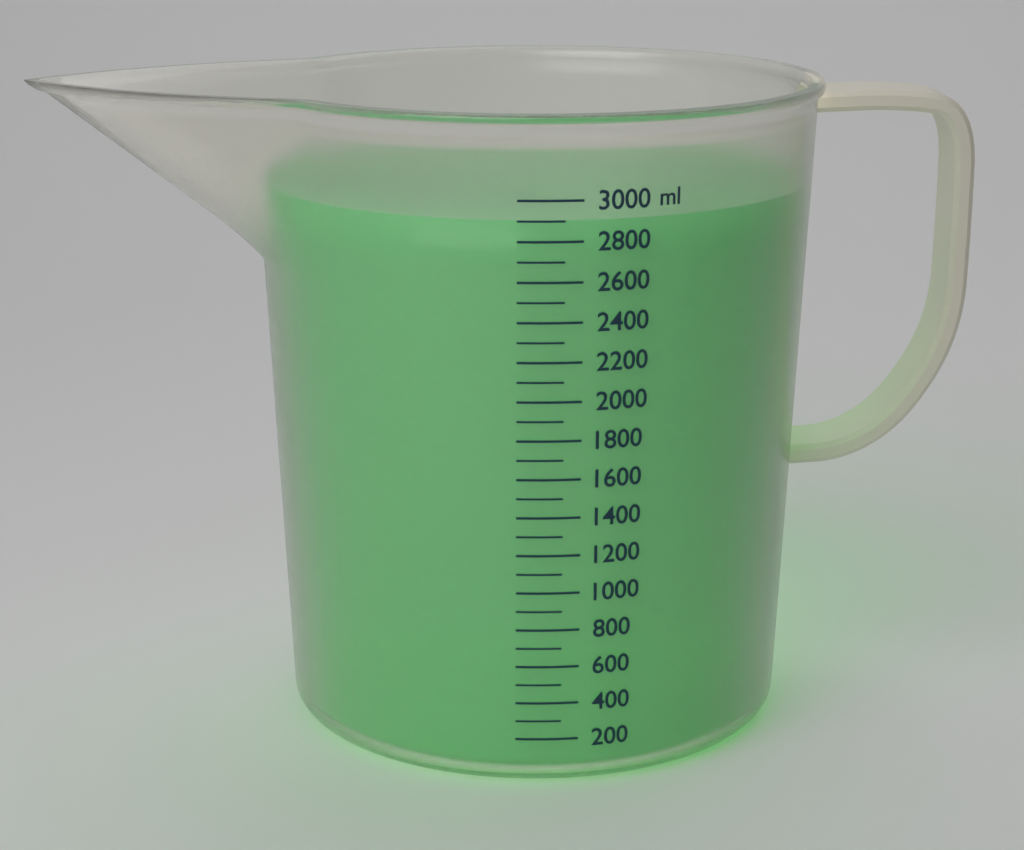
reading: 2900 ml
